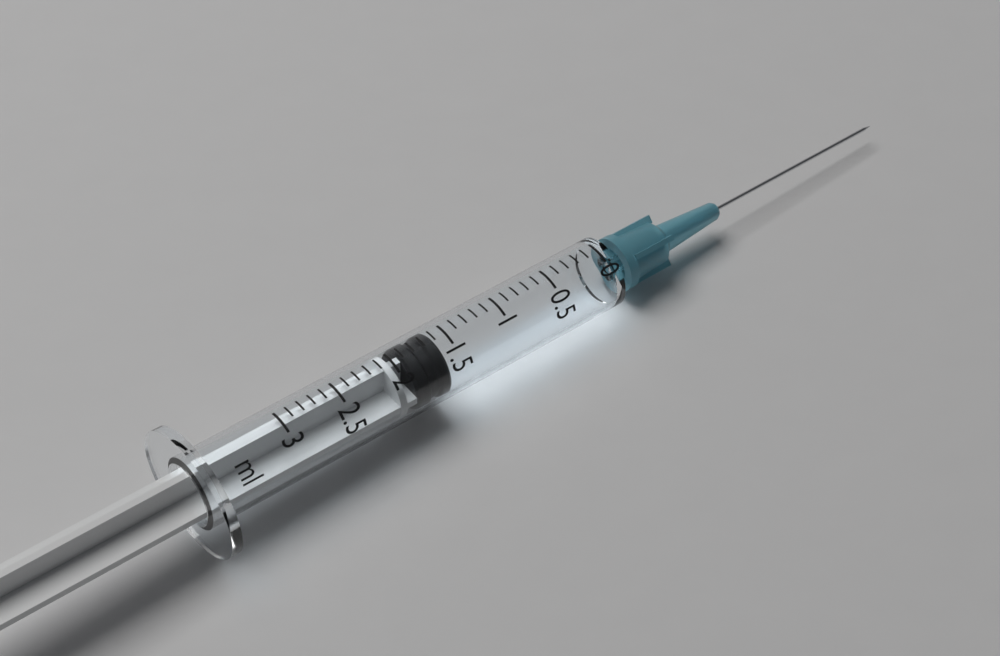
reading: 1.6 ml
